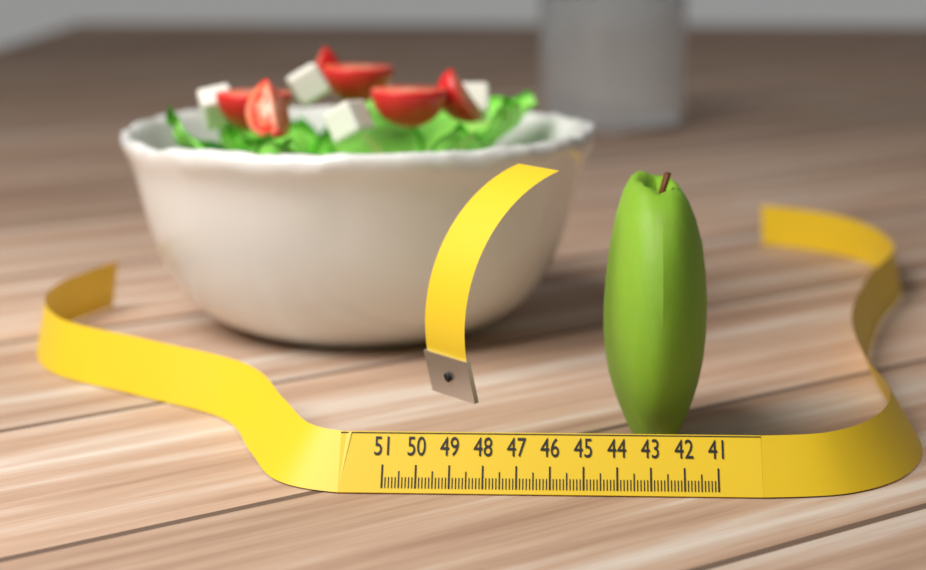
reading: 44.3 (no unit)
